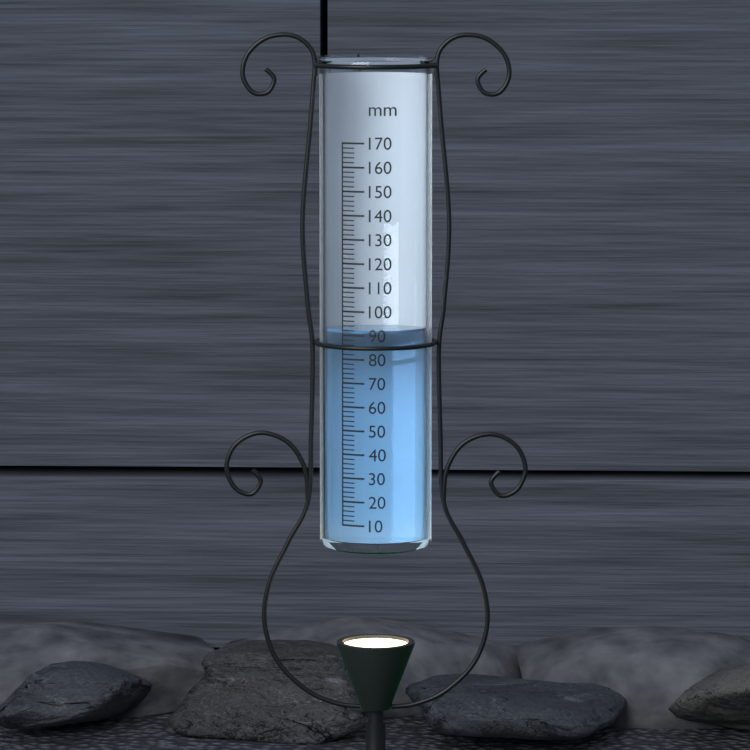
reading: 92 mm
